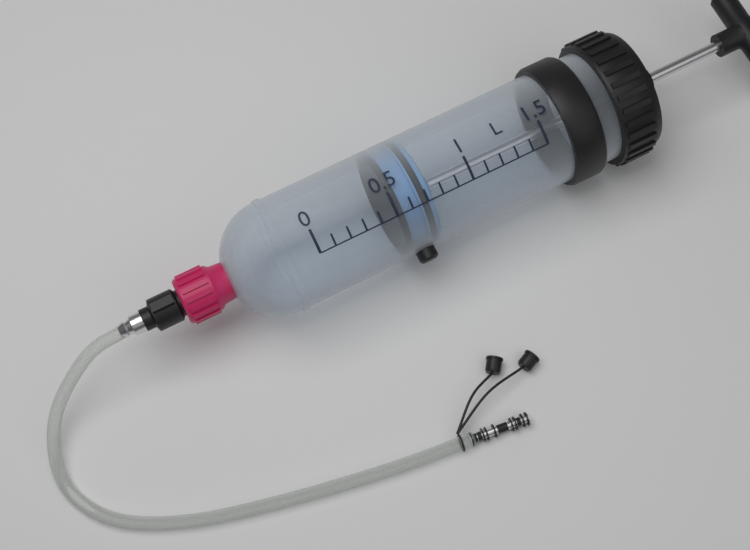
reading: 0.5 L
